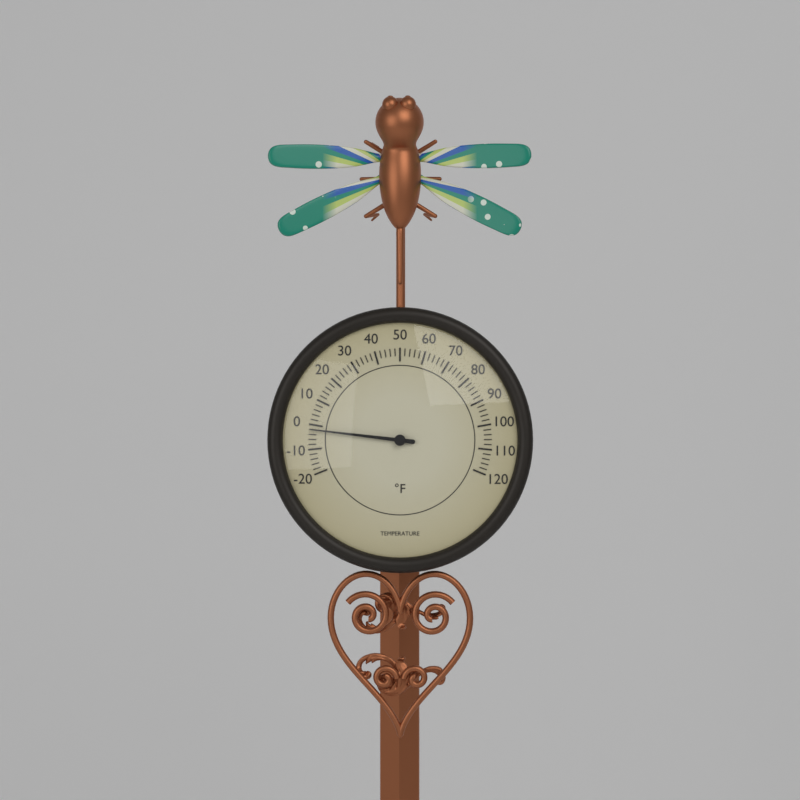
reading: -2 °F
